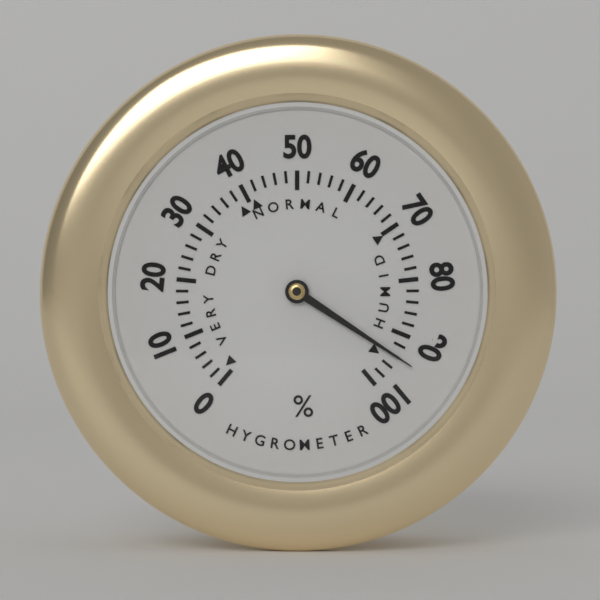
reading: 94 %
